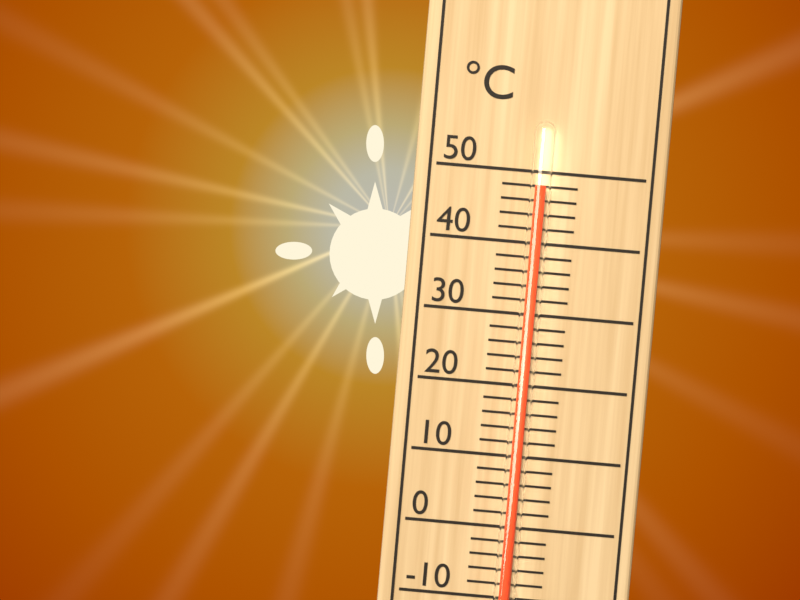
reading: 48 °C
